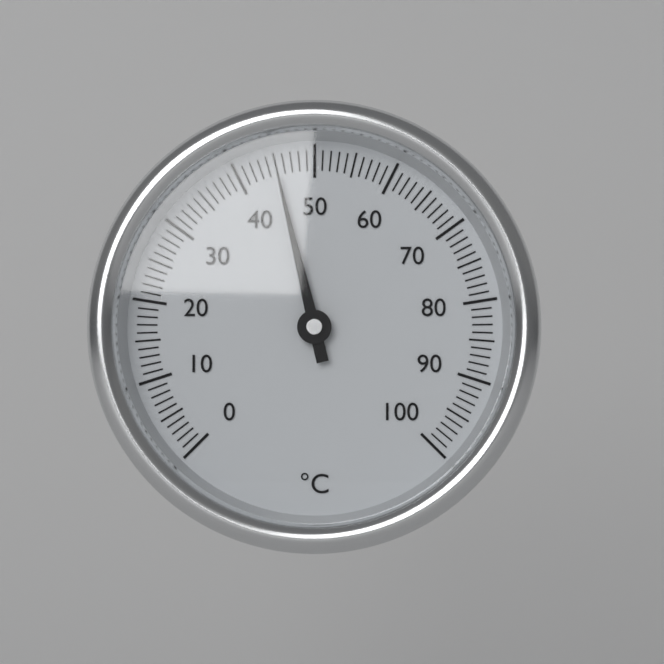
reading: 45 °C
